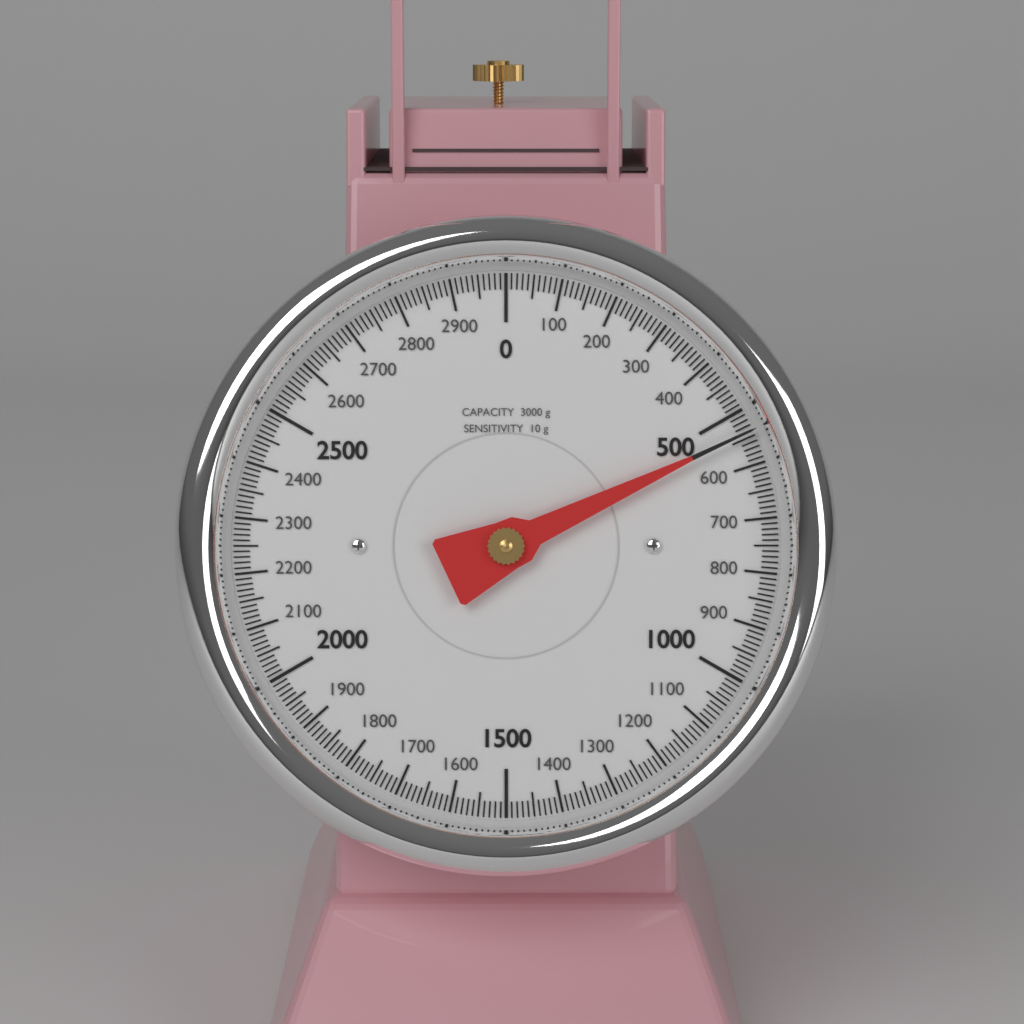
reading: 540 g
